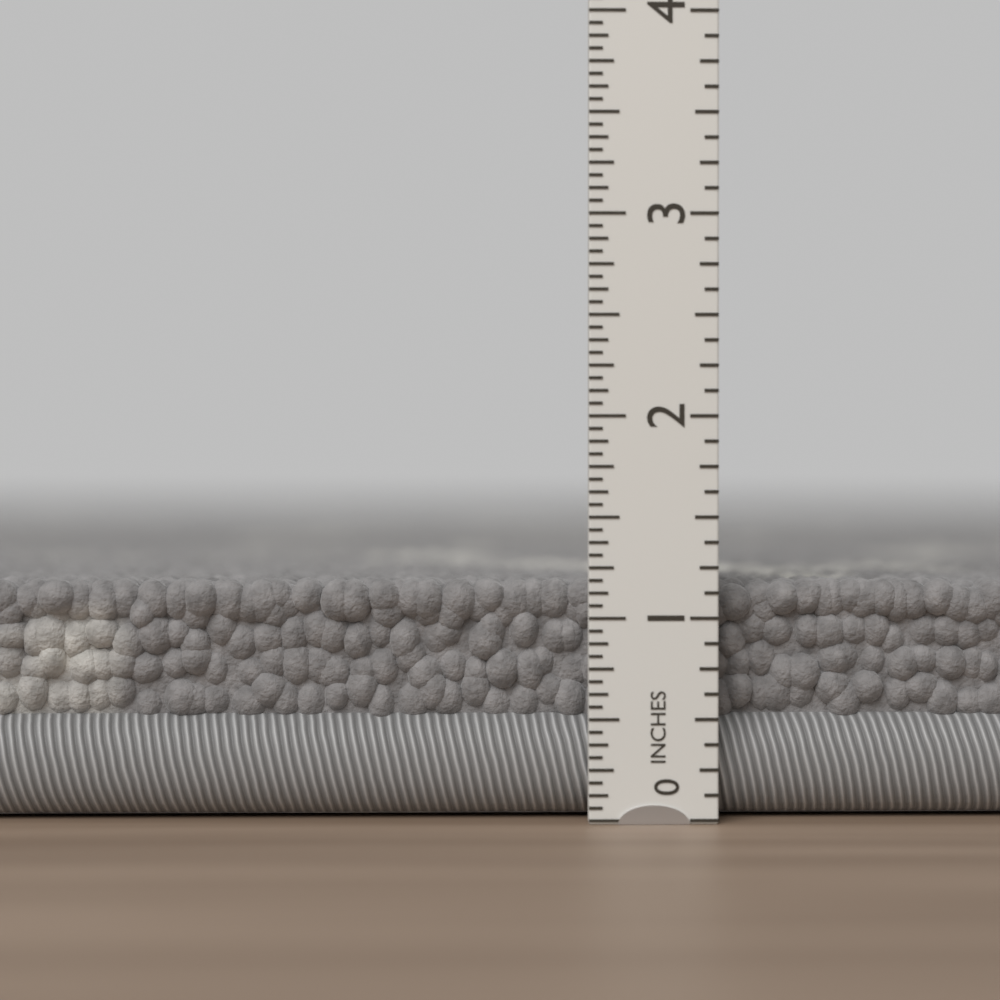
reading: 1.1875 in
